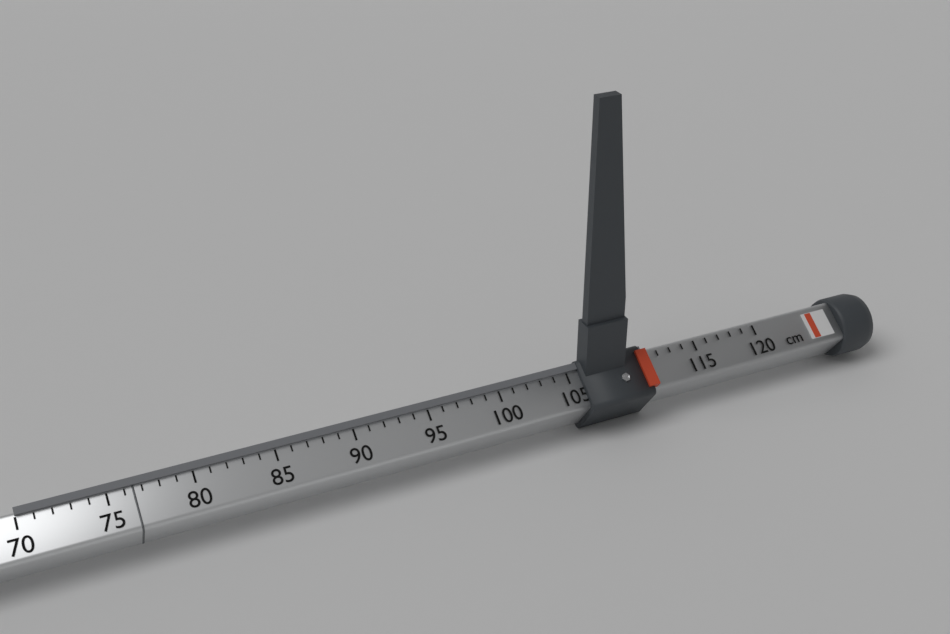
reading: 111 cm
